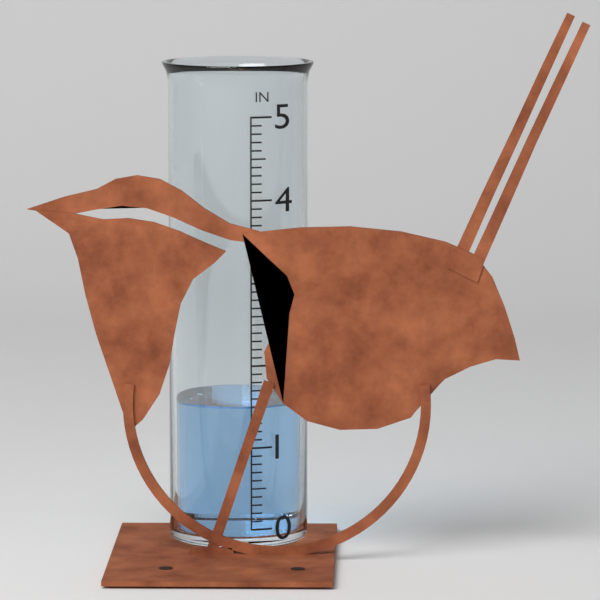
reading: 1.5 in
